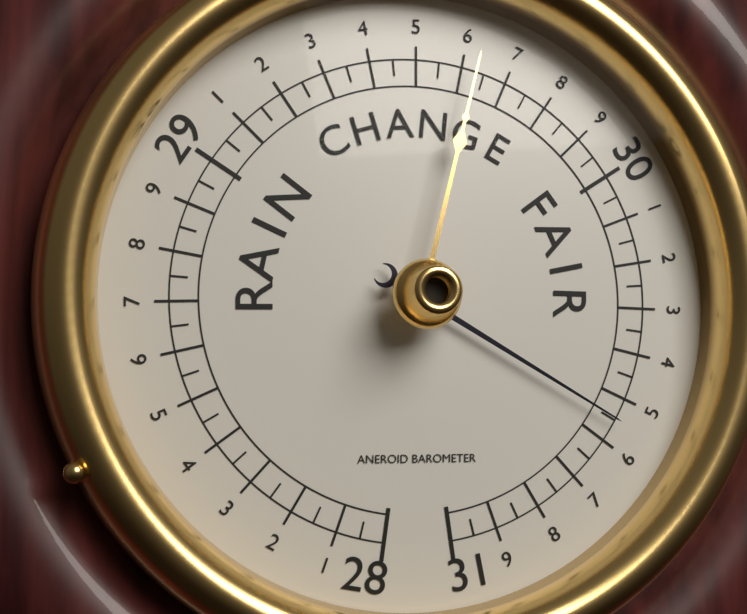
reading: 30.55 (no unit)
